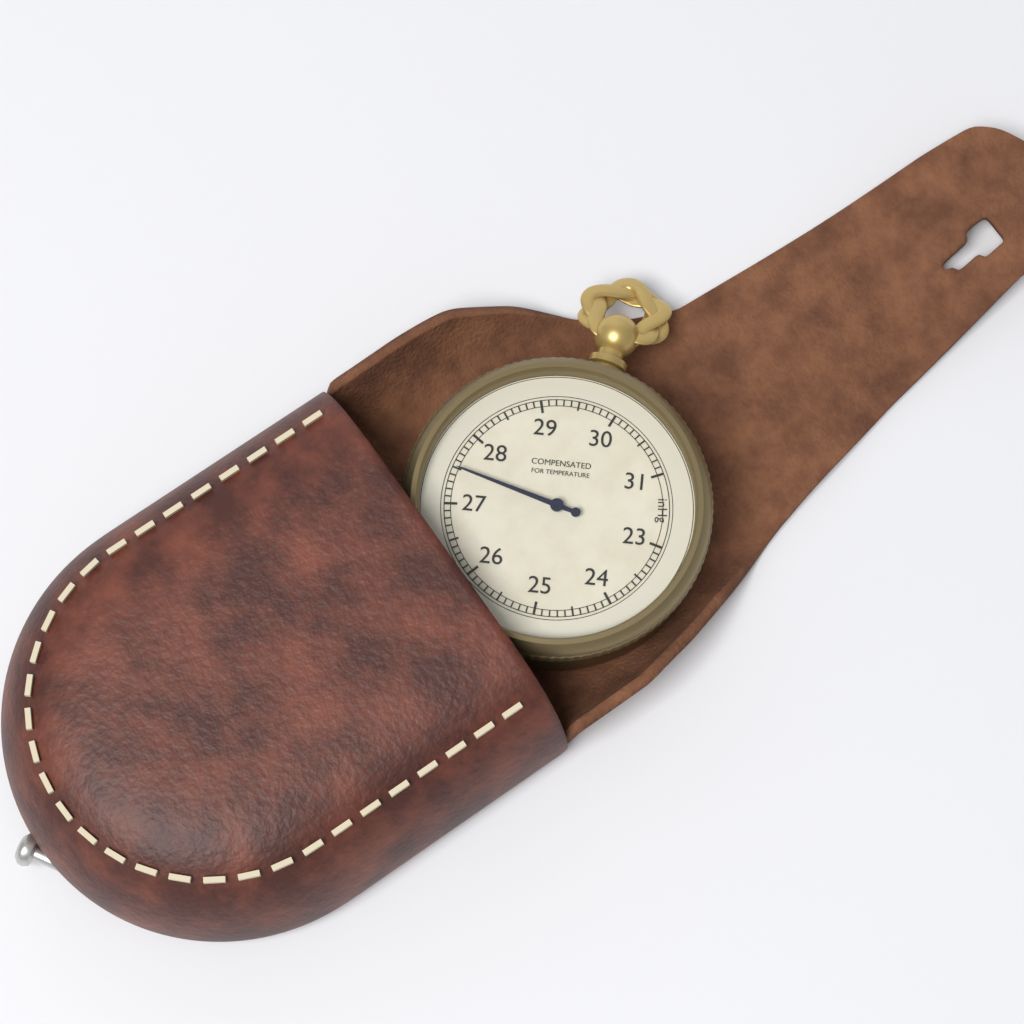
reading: 27.5 inHg
